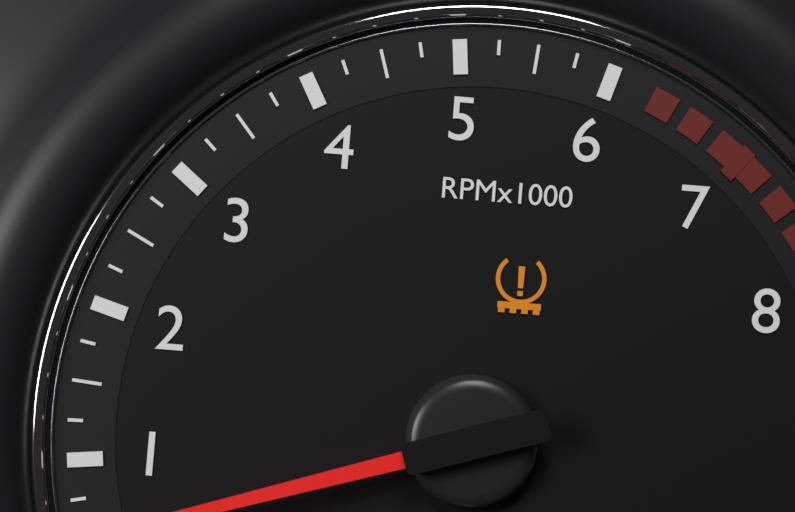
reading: 0.50 RPM x1000
